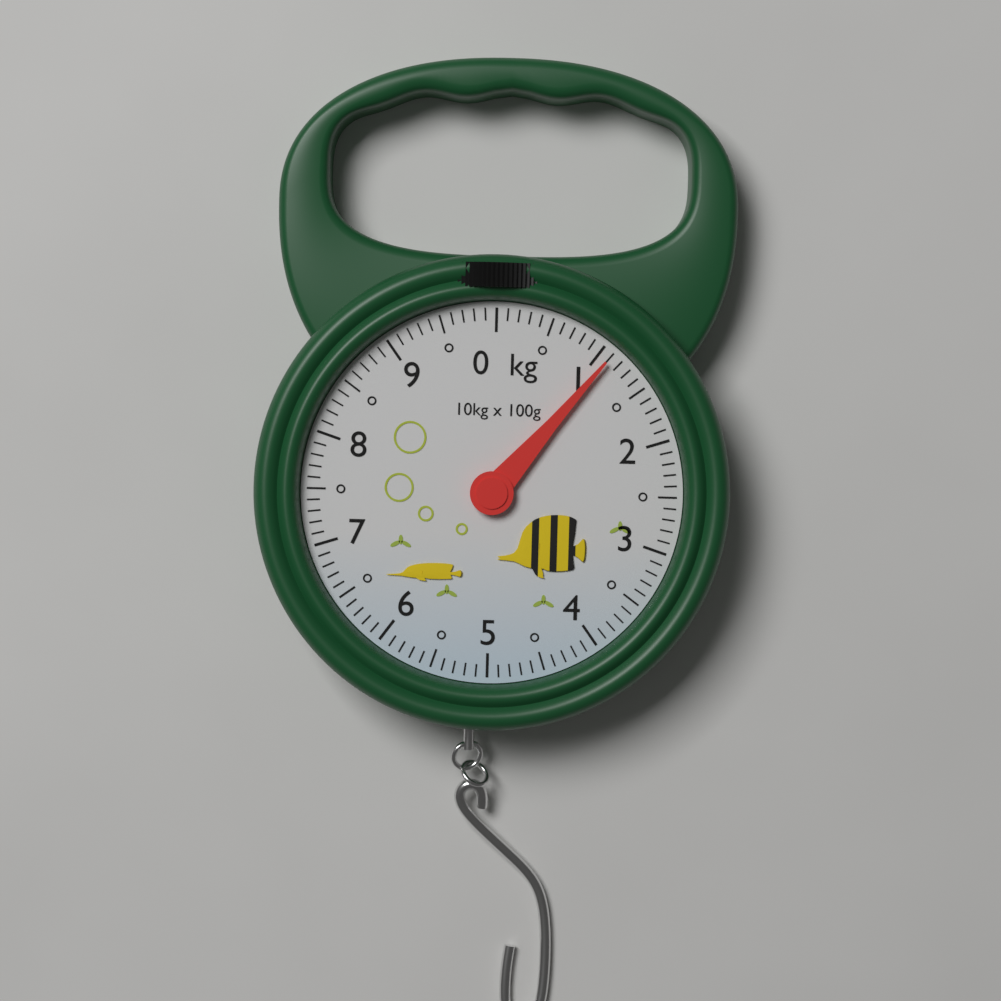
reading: 1.1 kg
